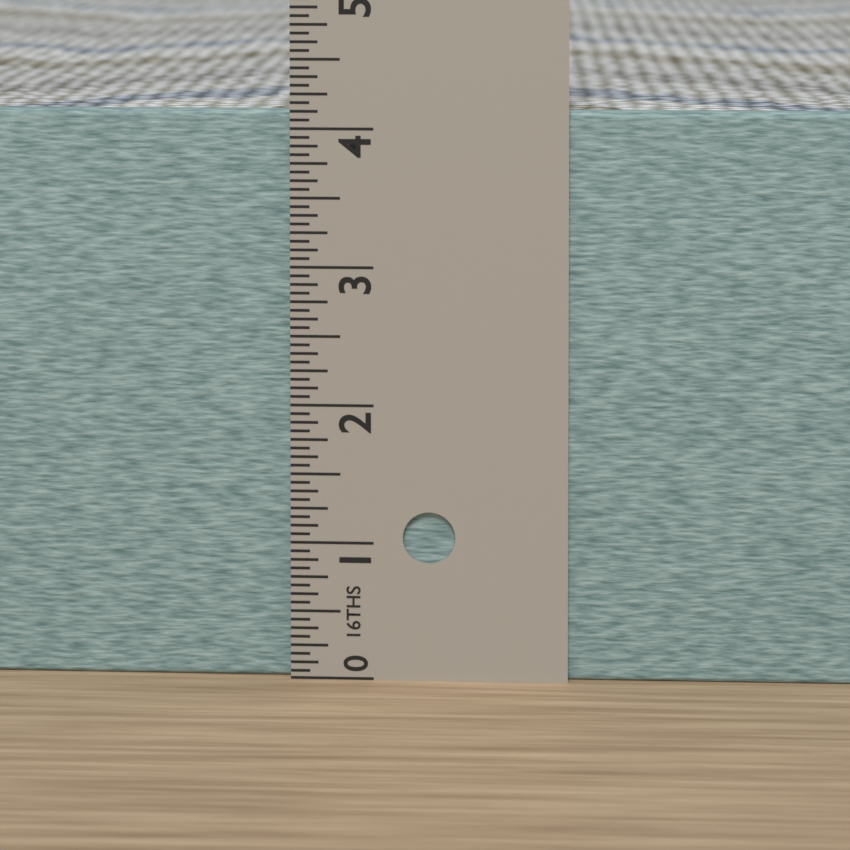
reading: 4.1250 in
